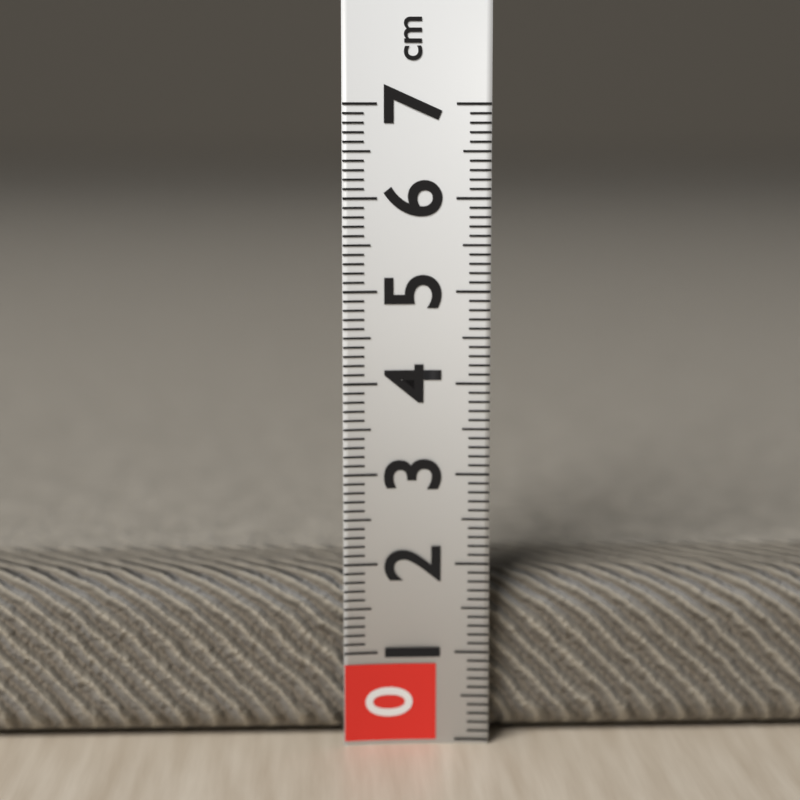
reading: 1.8 cm
